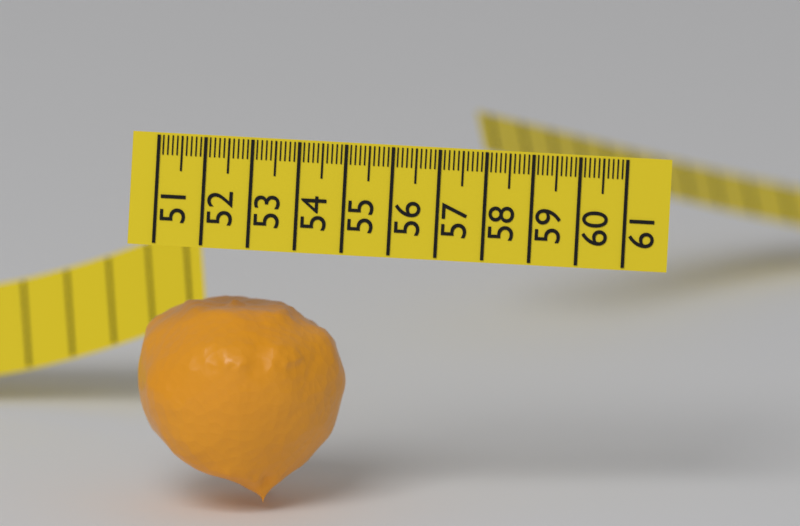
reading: 55.4 (no unit)
